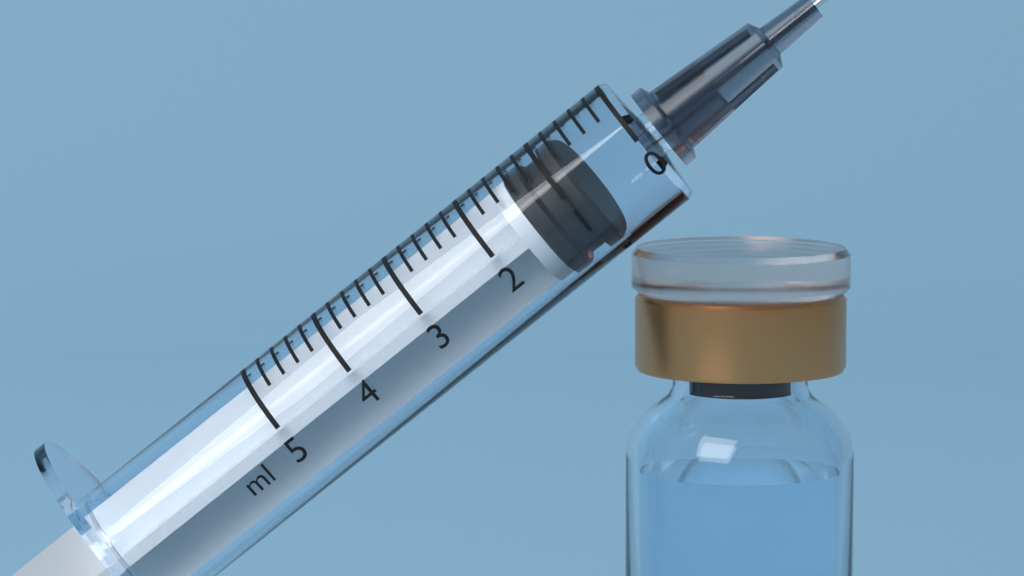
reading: 0.8 ml
